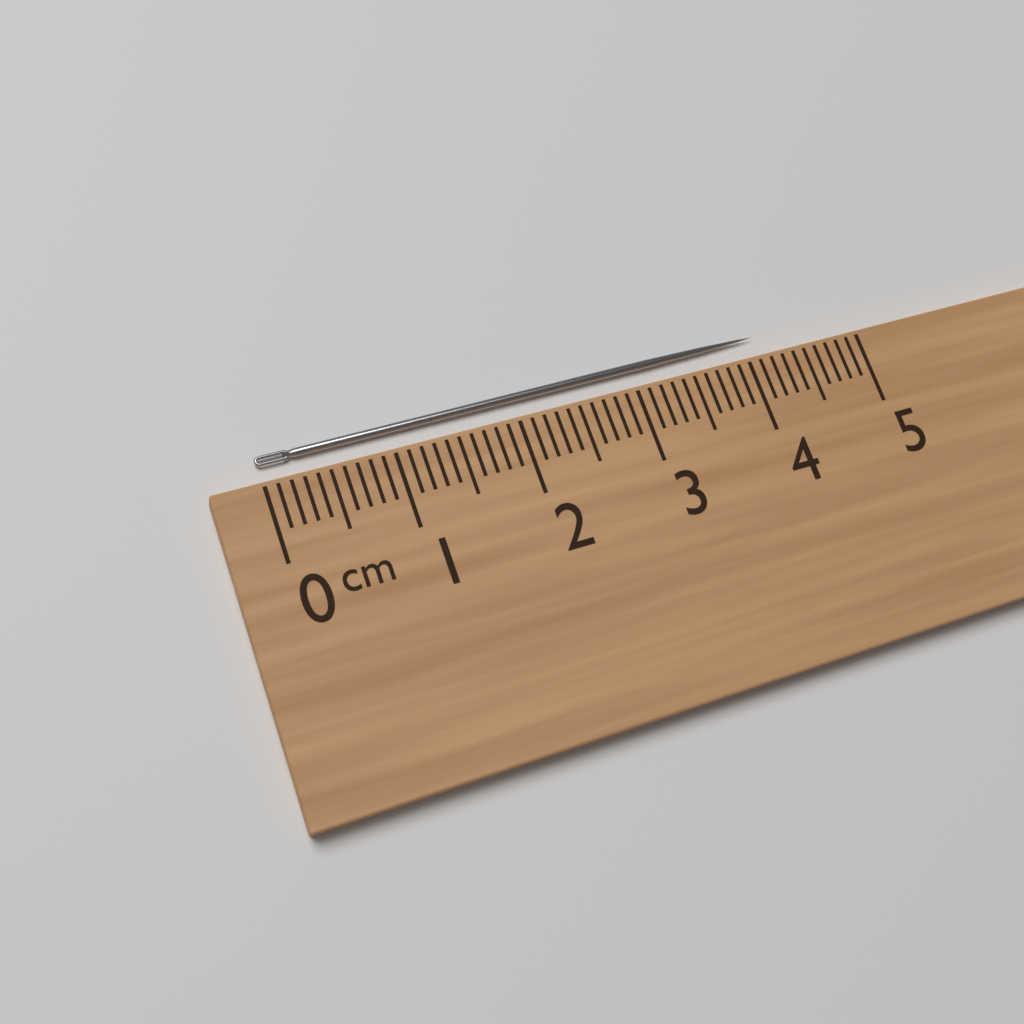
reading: 4.2 cm
